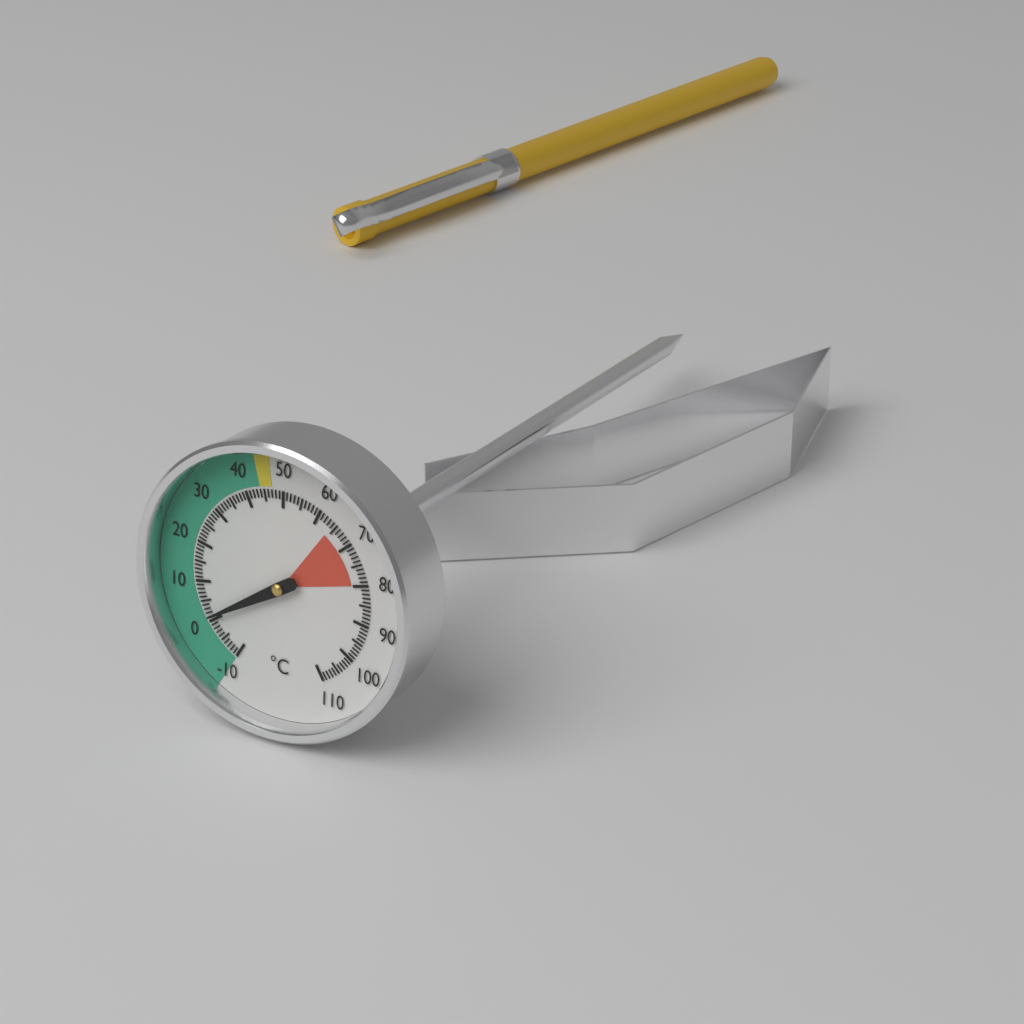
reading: 1 °C
